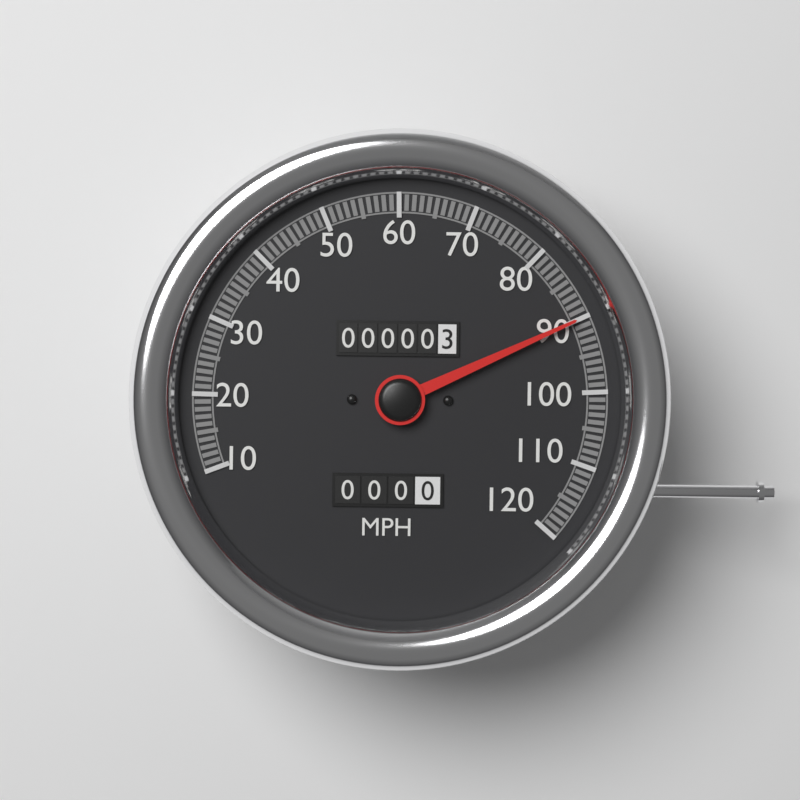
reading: 90 MPH
